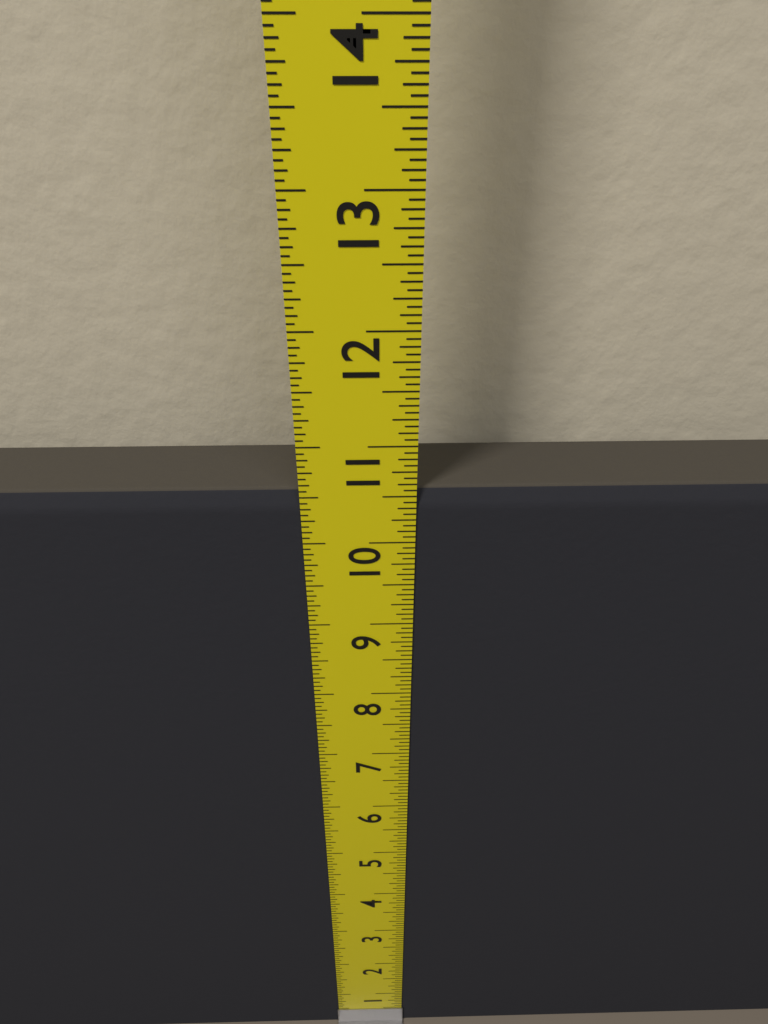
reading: 10.5625 in
